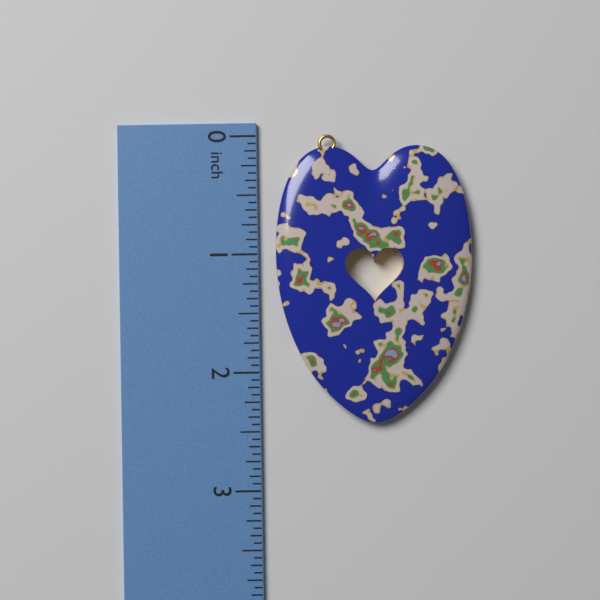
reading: 2.4375 in
